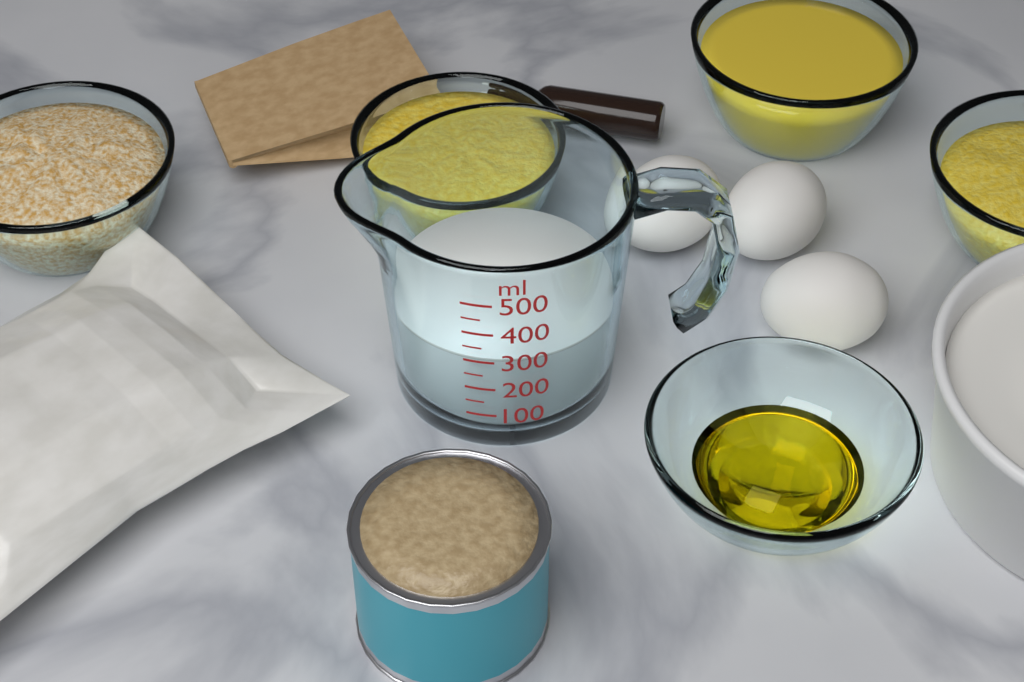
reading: 300 ml
